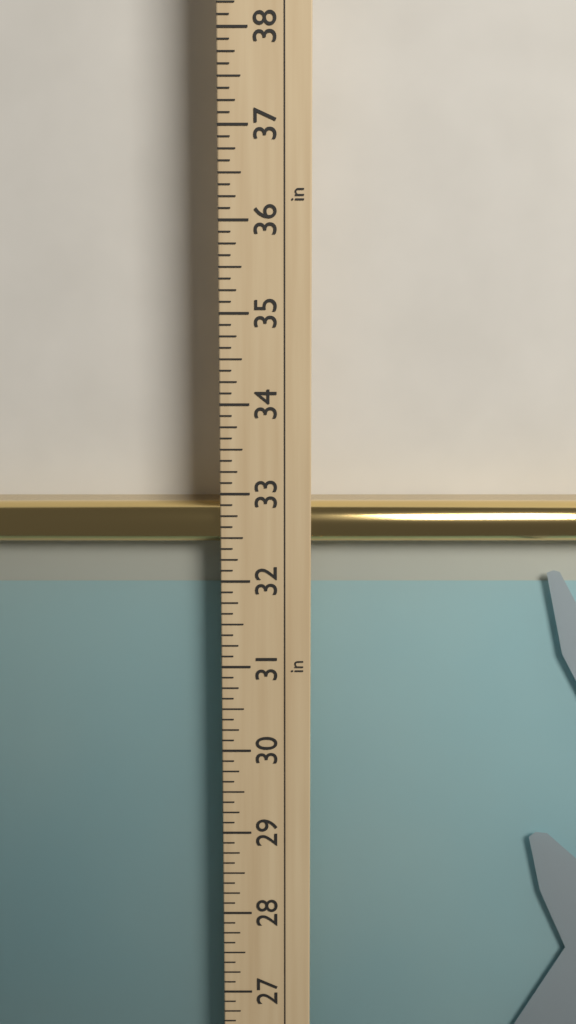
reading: 32.875 in
